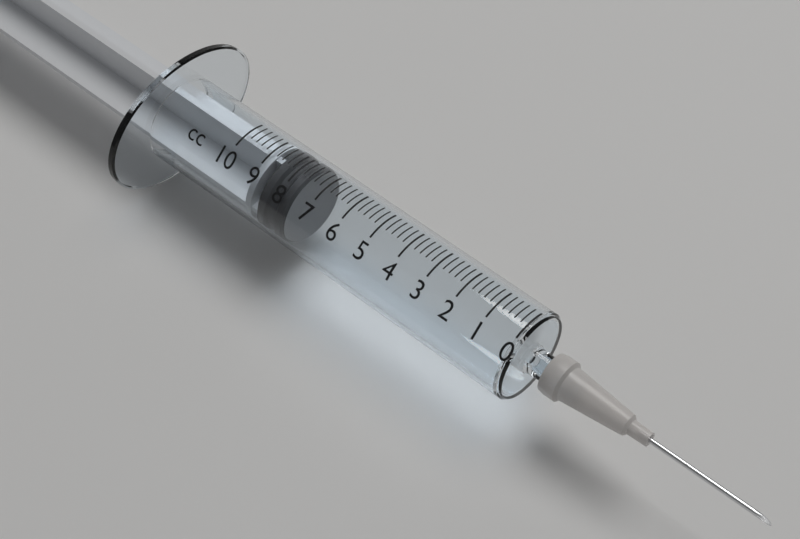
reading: 7.6 cc
